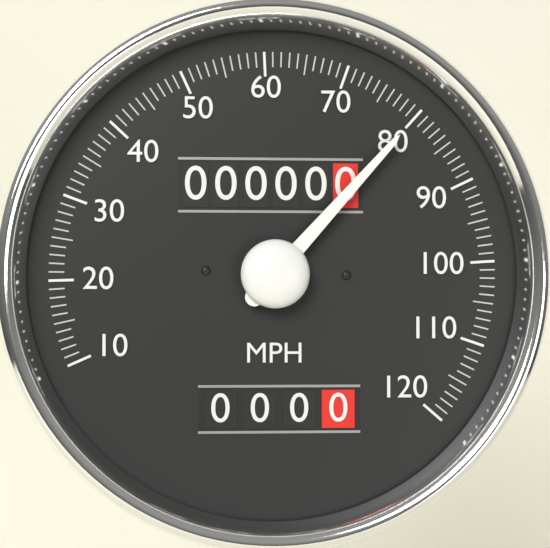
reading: 80 MPH
